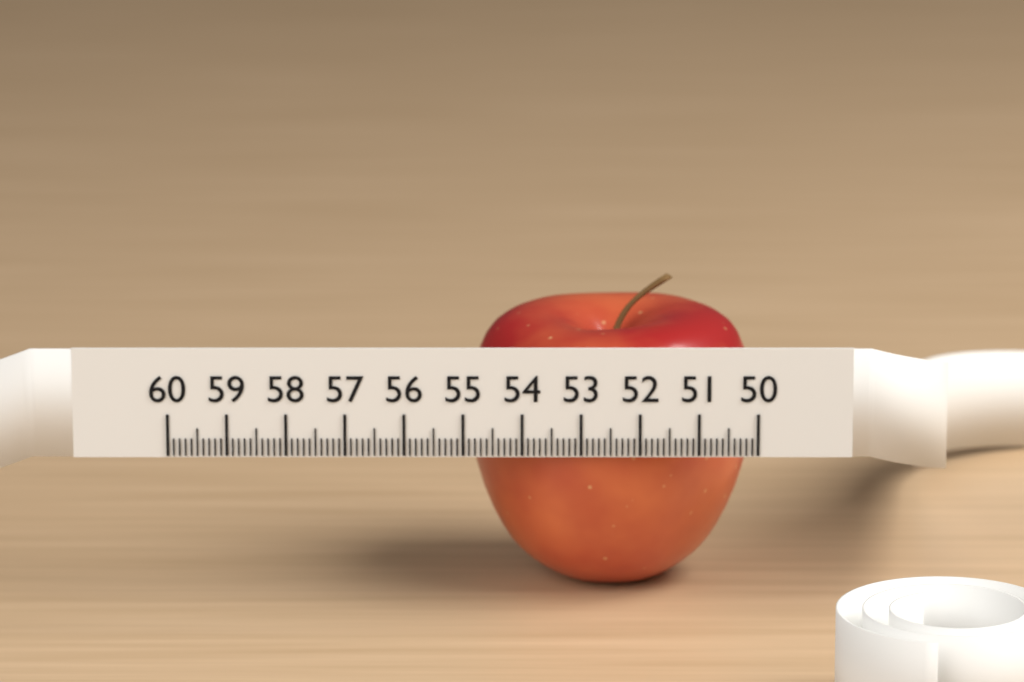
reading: 54.9 (no unit)
